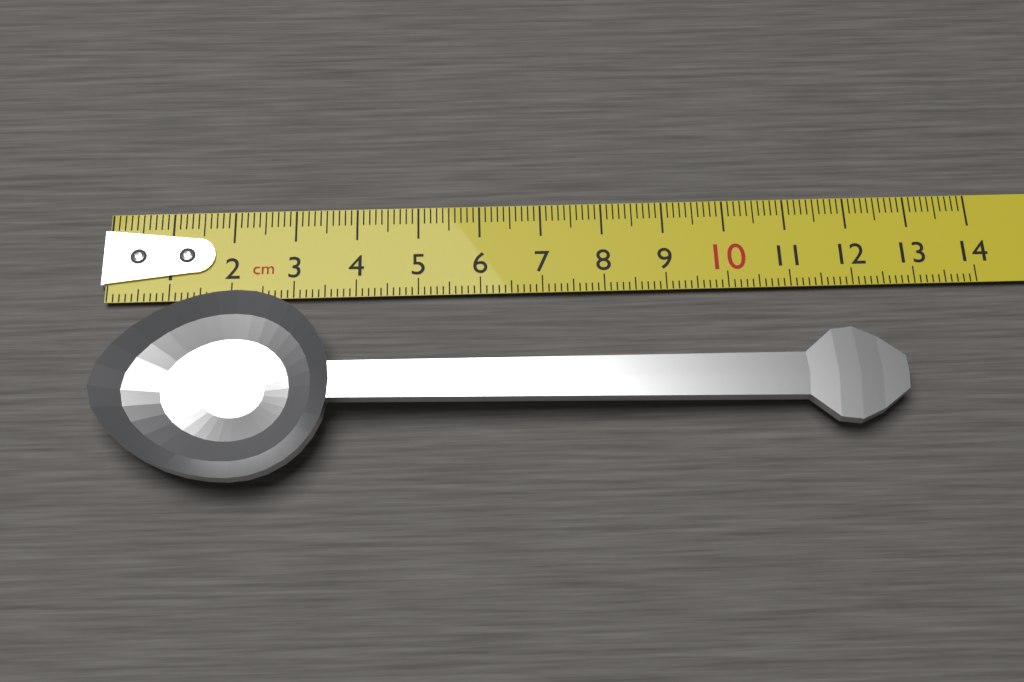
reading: 12.6 cm
